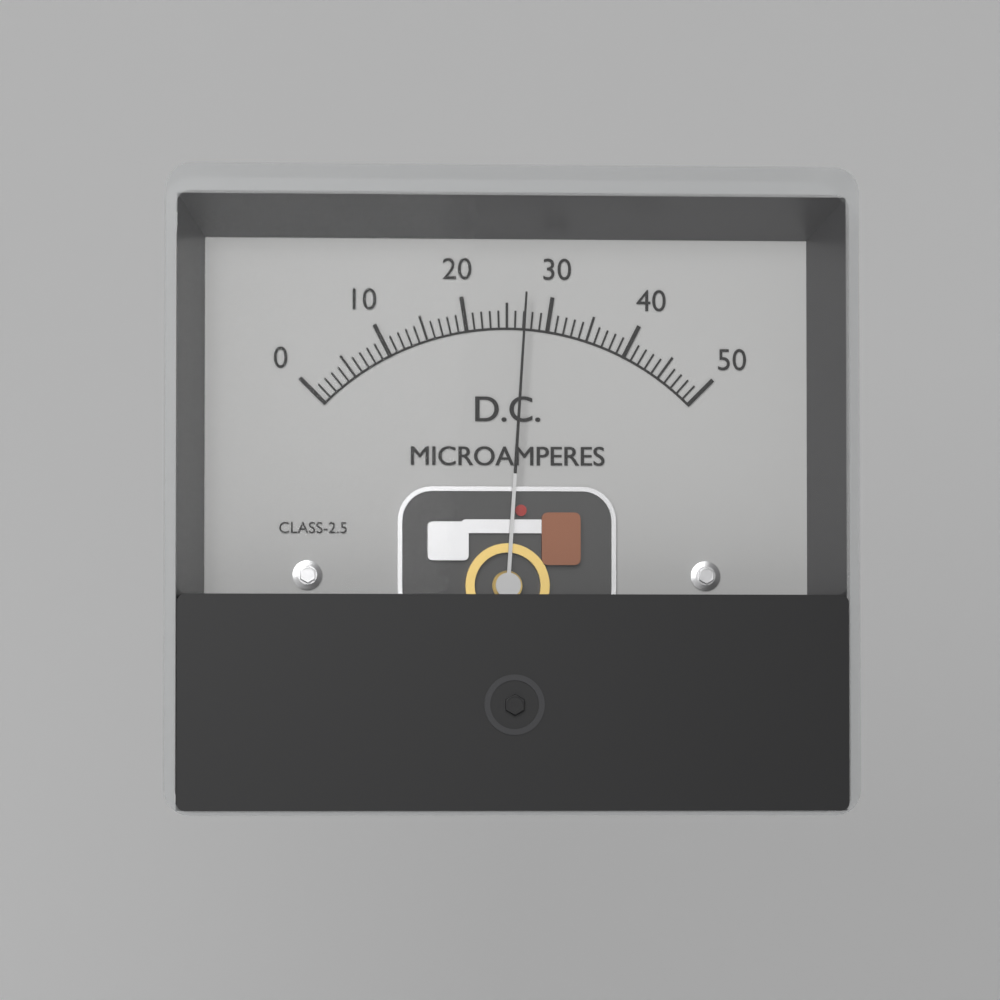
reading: 27 µA
